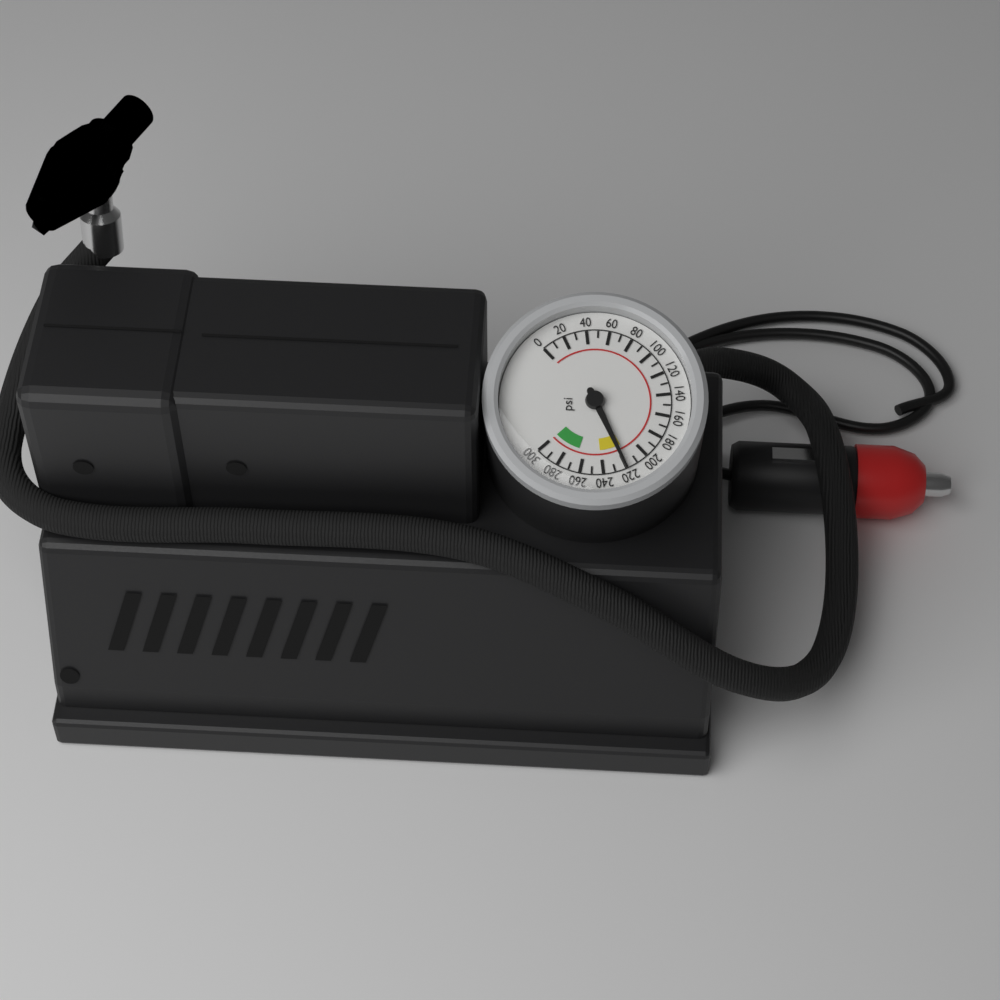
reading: 220 psi
